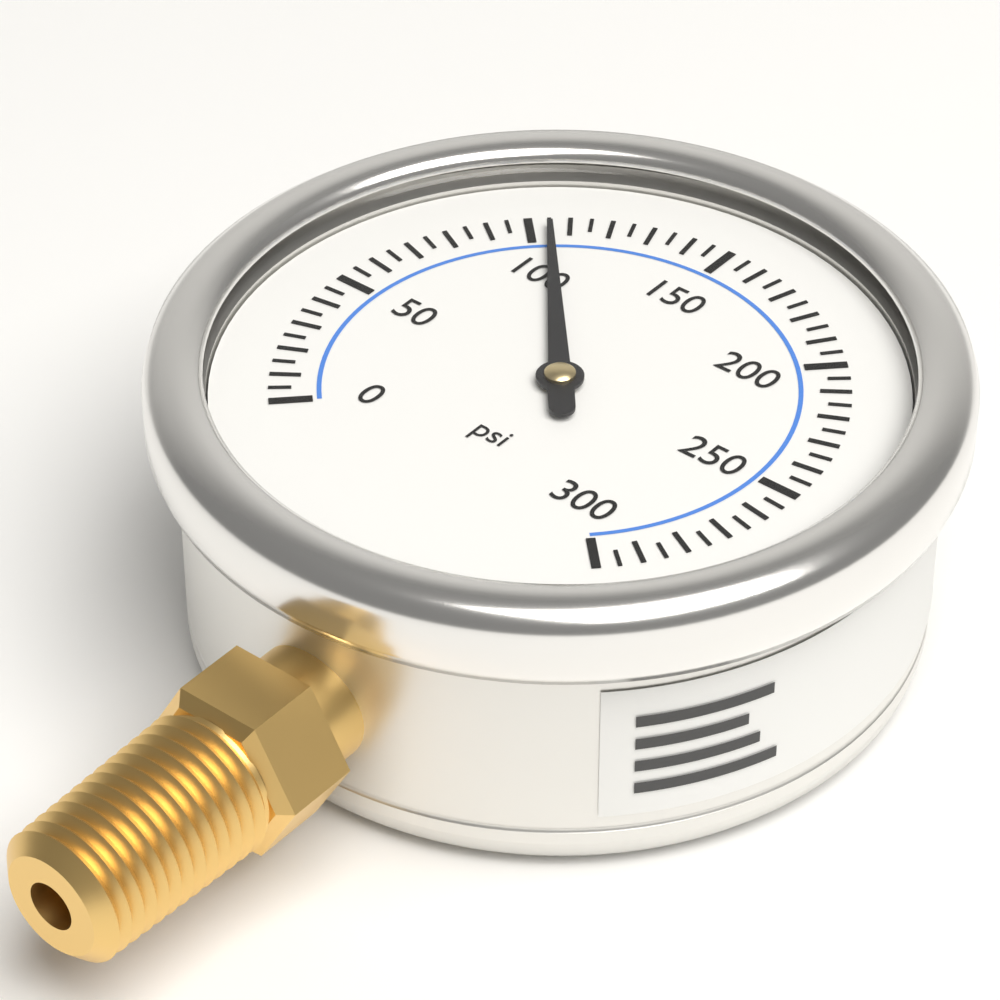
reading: 105 psi
